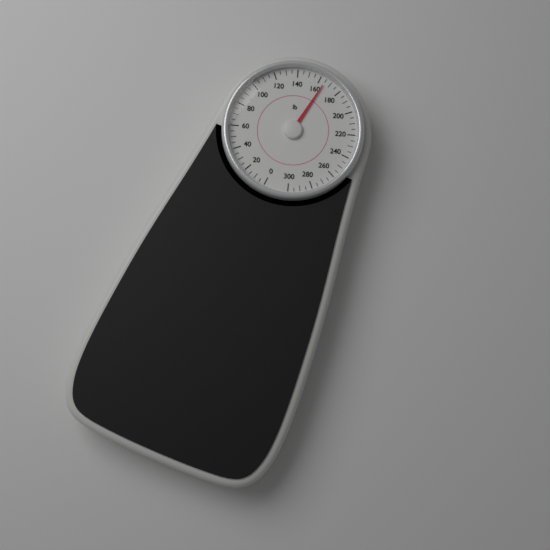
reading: 165 lb
